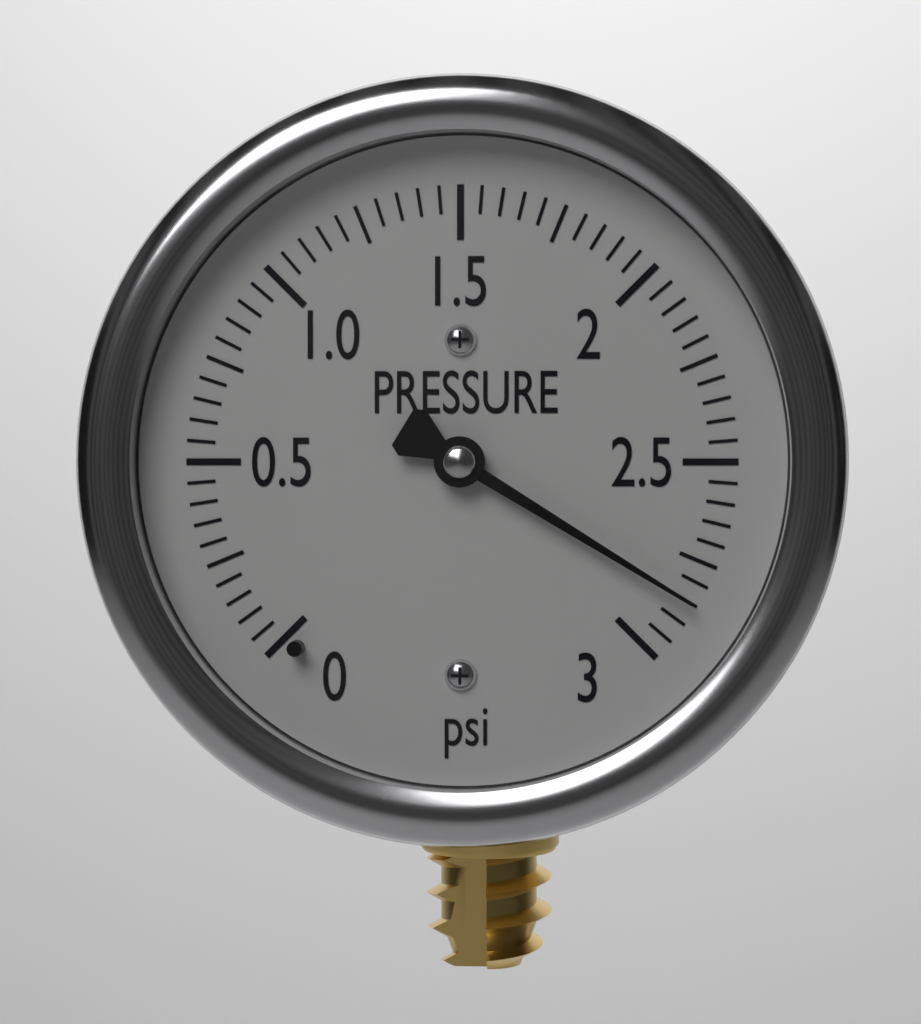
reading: 2.85 psi
